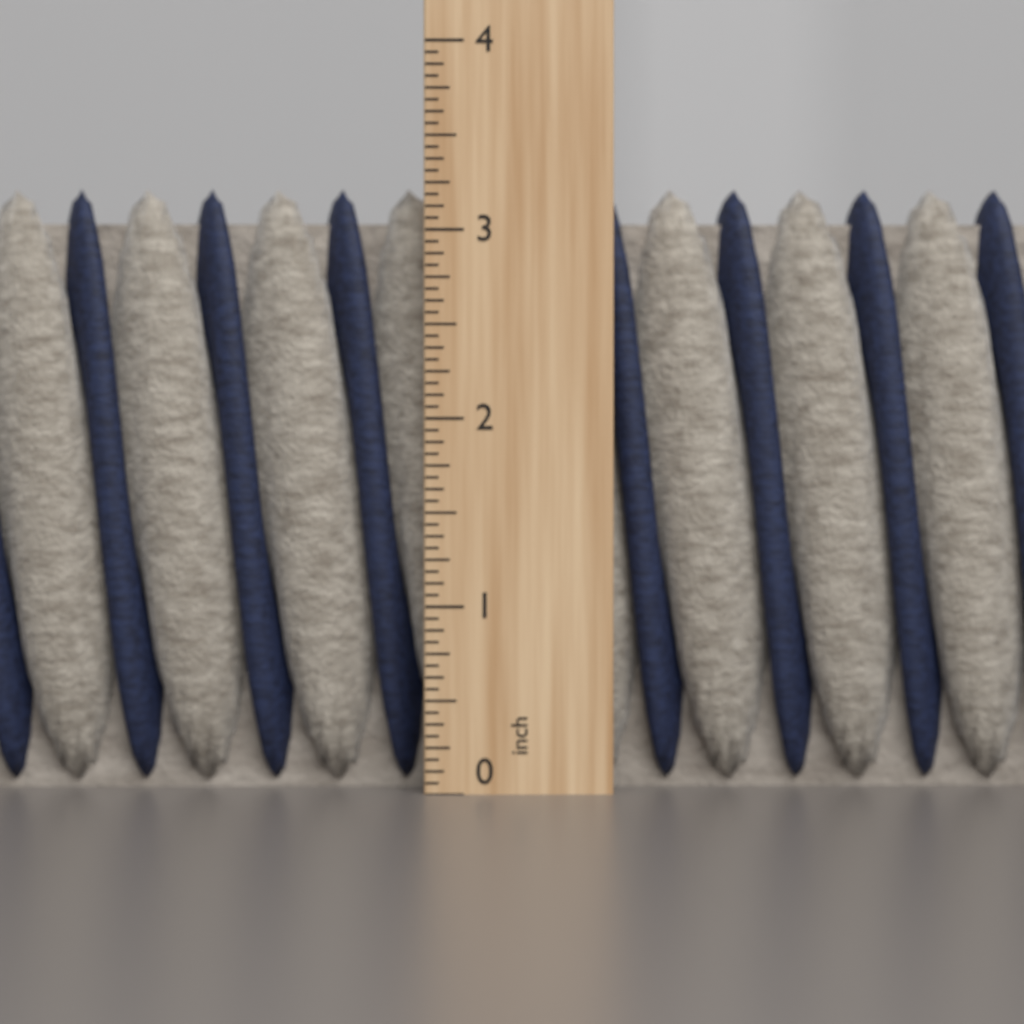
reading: 3.2500 inch
